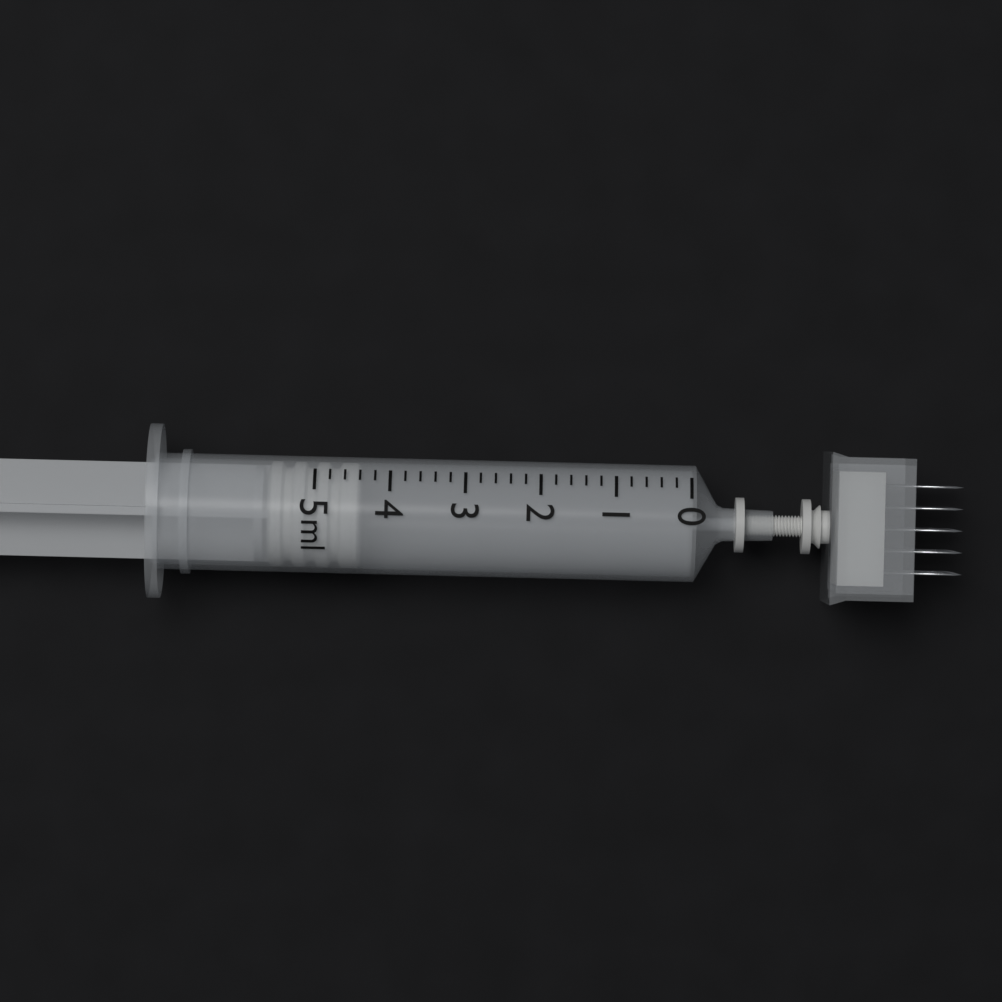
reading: 4.4 ml
